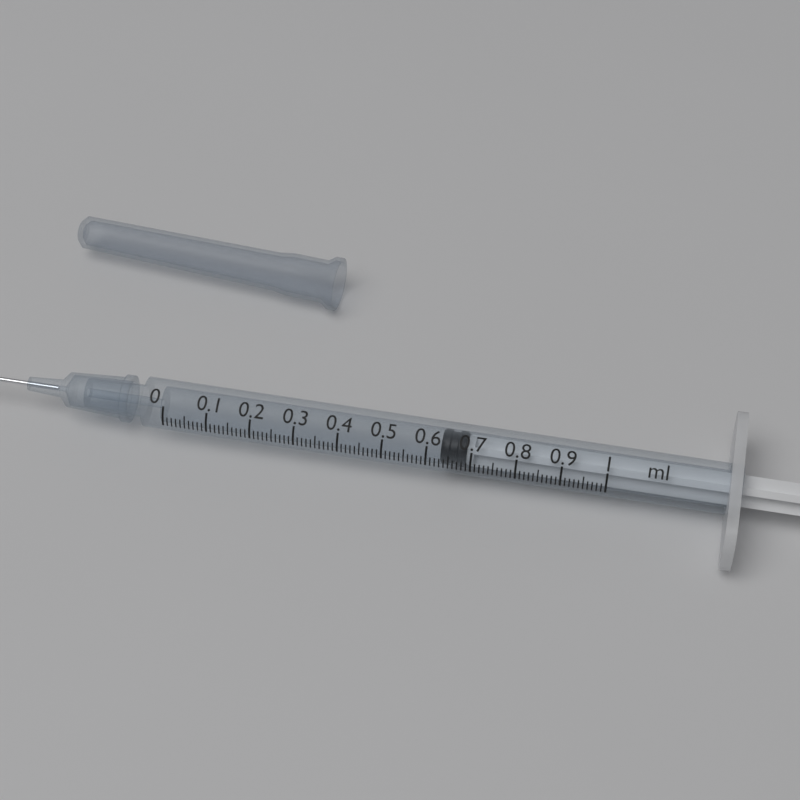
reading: 0.63 ml
